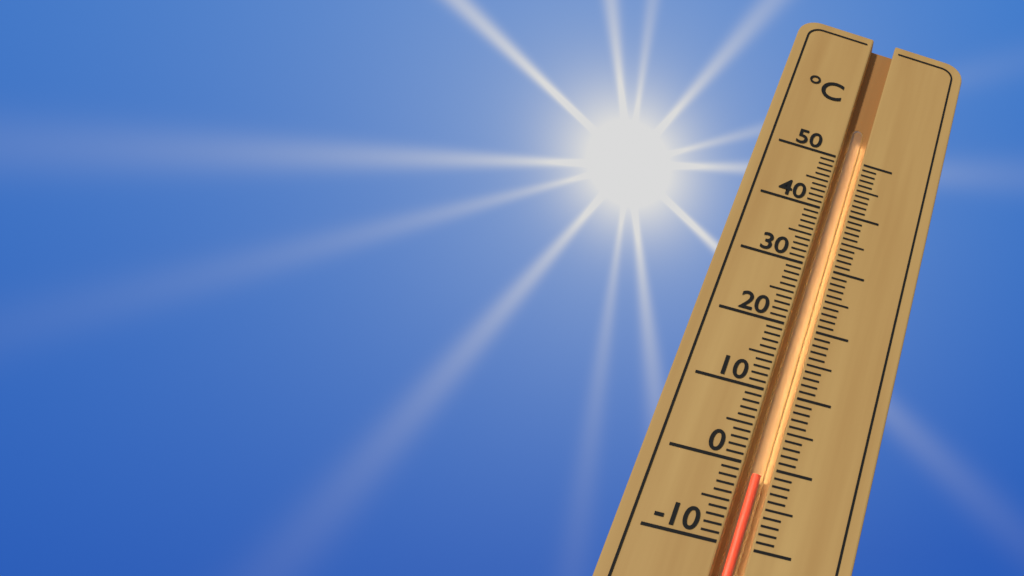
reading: -1 °C
